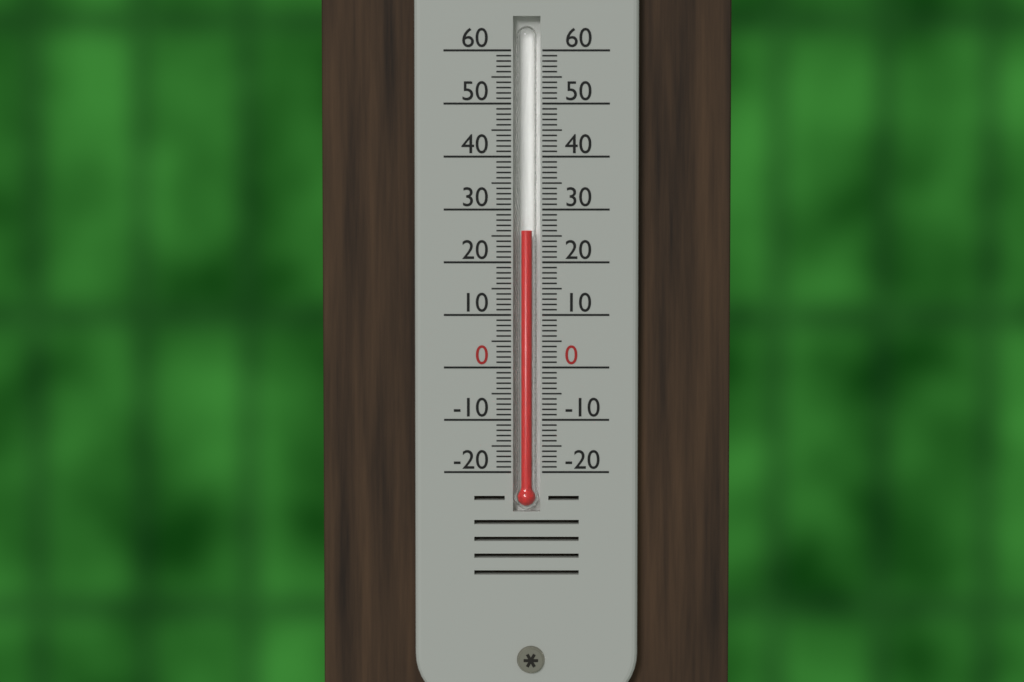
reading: 26 (no unit)
